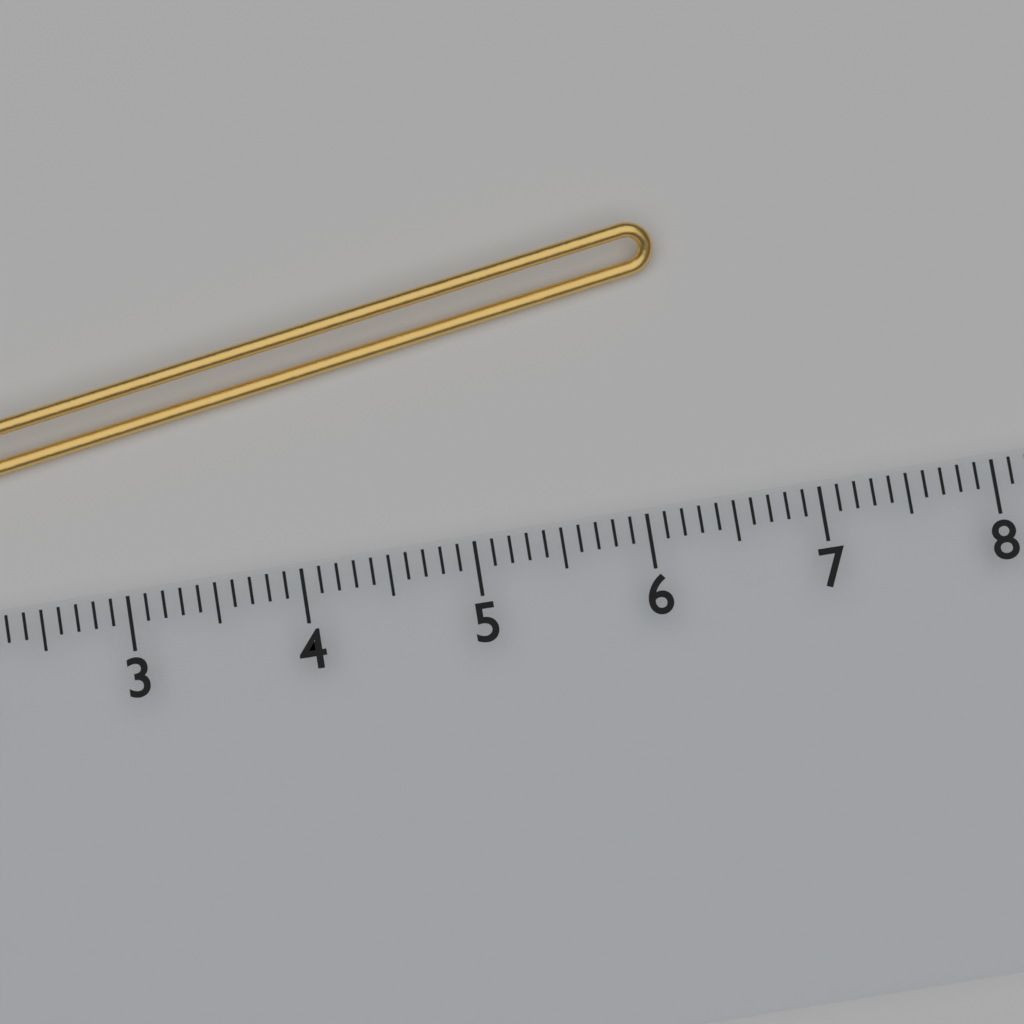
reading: 6.3 cm
